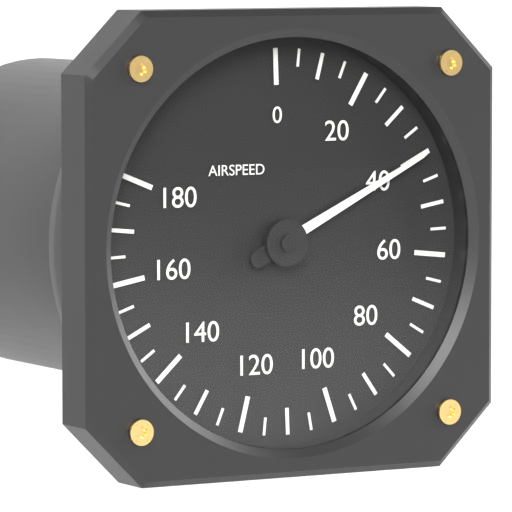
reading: 40 (no unit)
